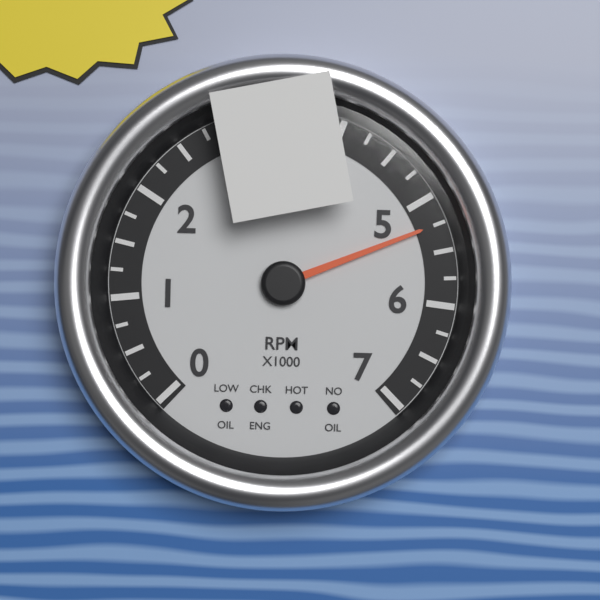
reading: 5250 RPM
